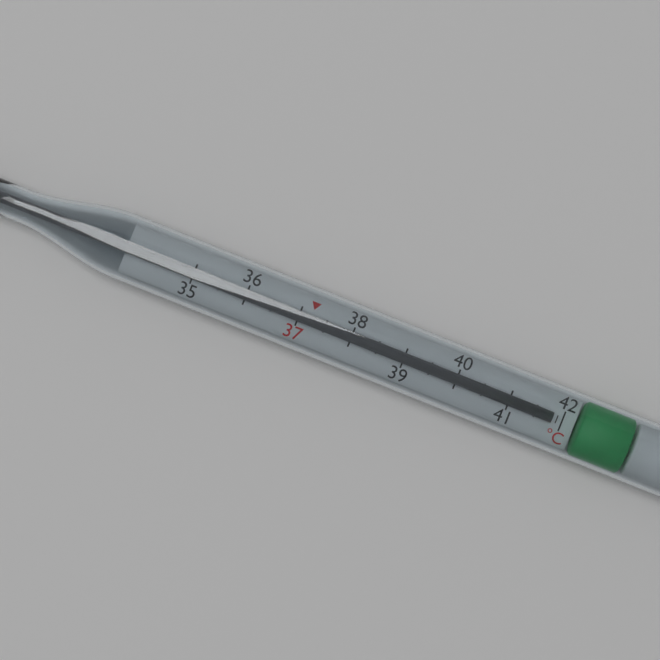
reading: 41.8 °C
